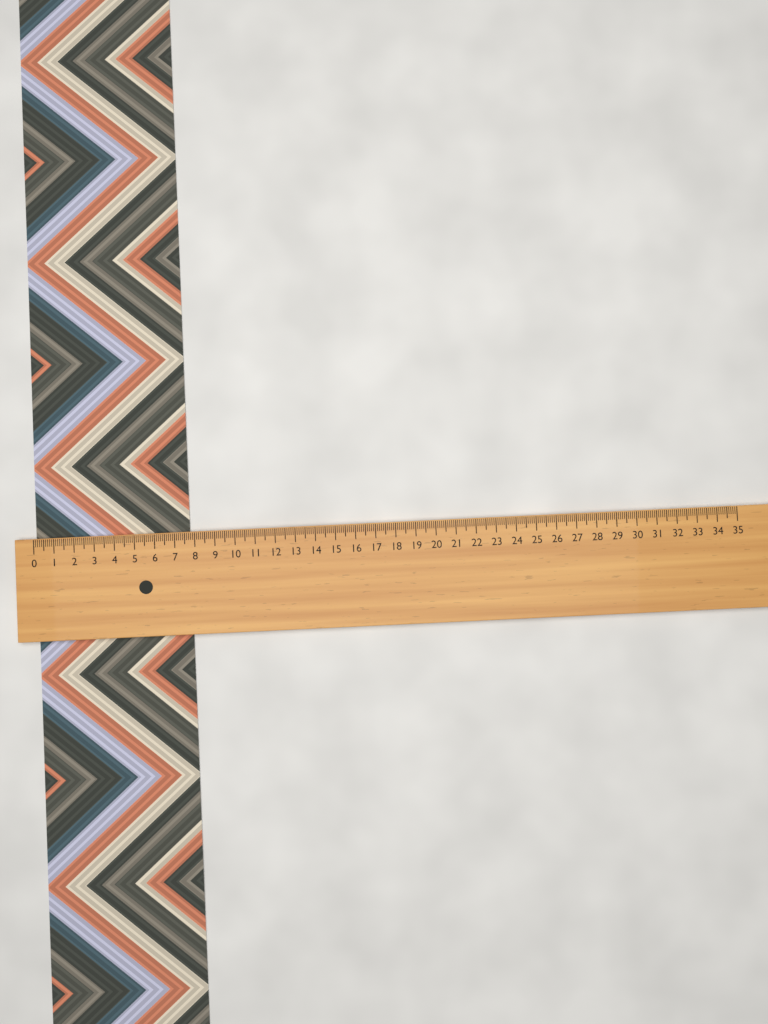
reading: 7.7 (no unit)
